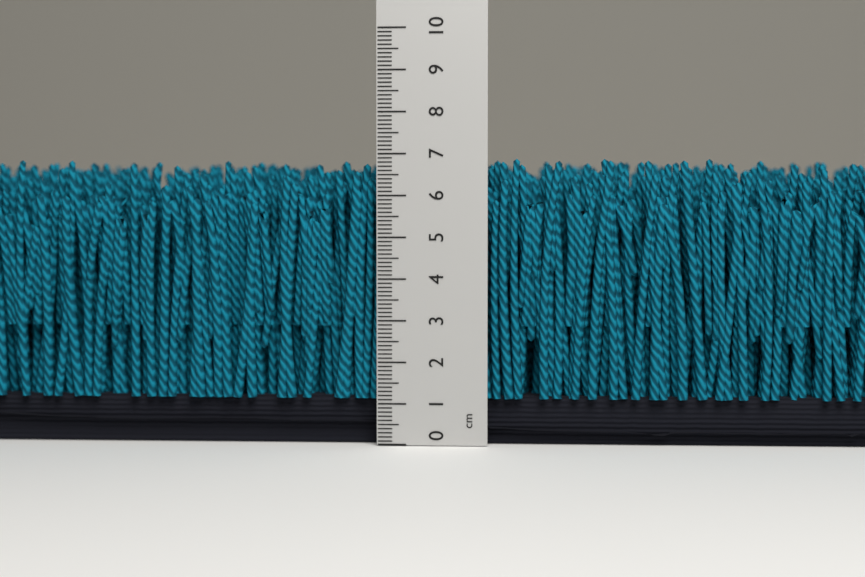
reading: 6.9 cm
